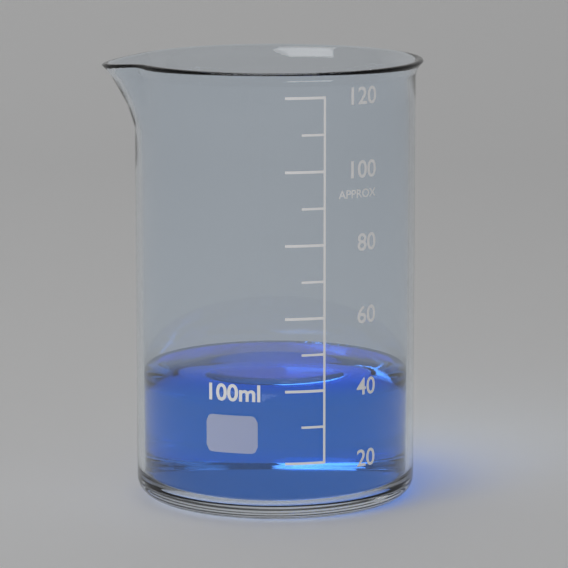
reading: 40 ml
